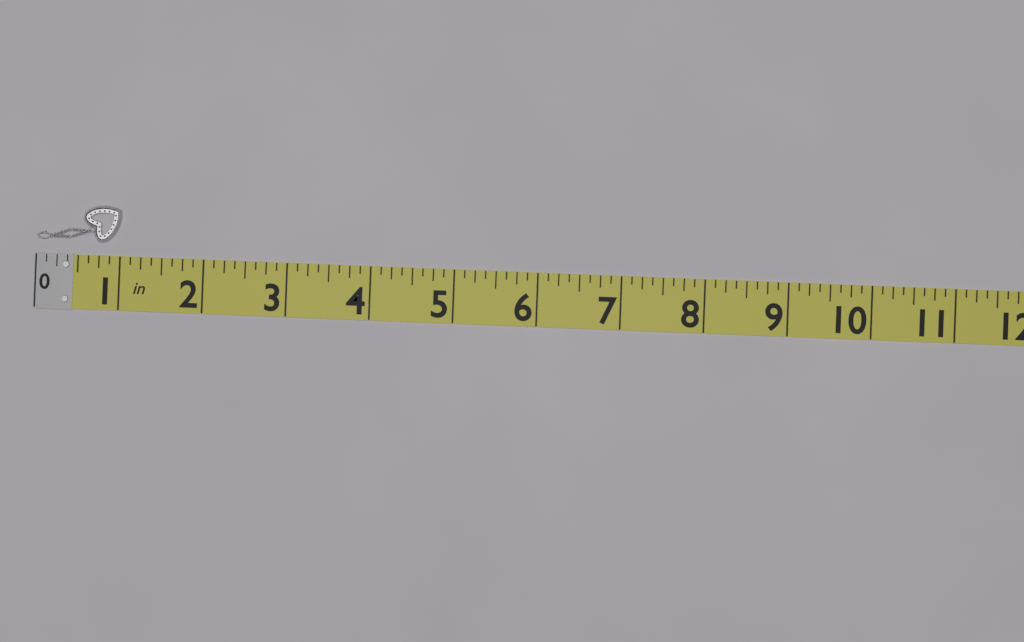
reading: 1.000 in
